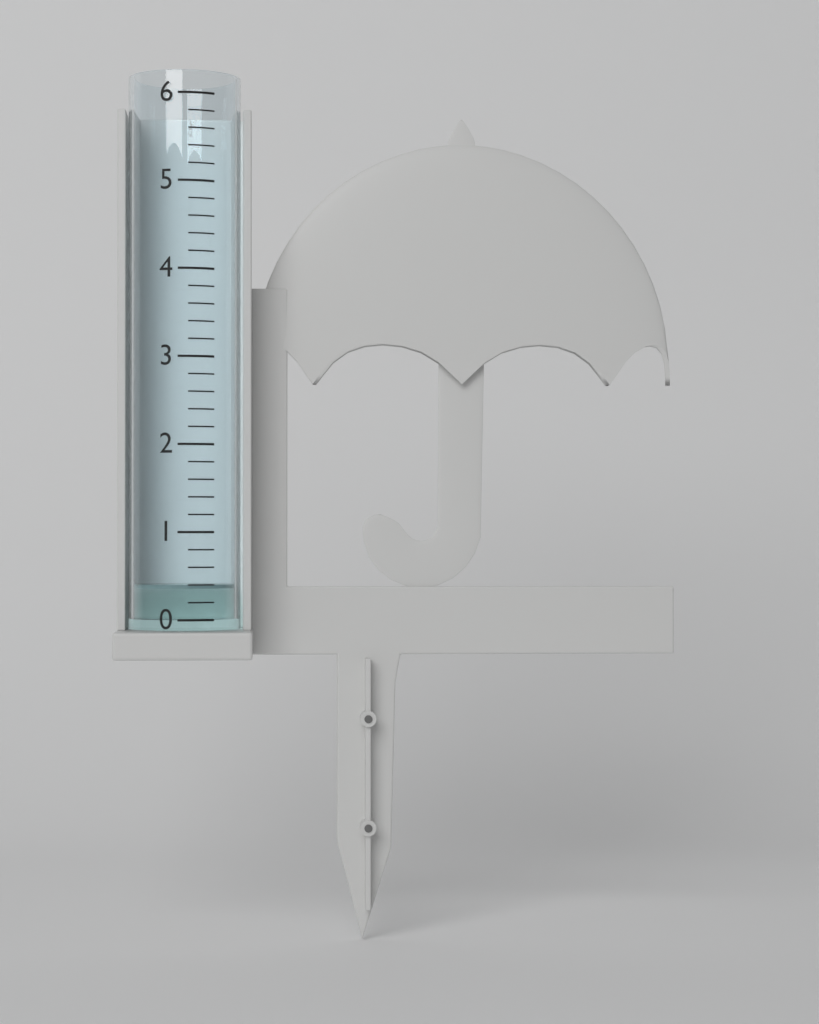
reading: 0.4 (no unit)
